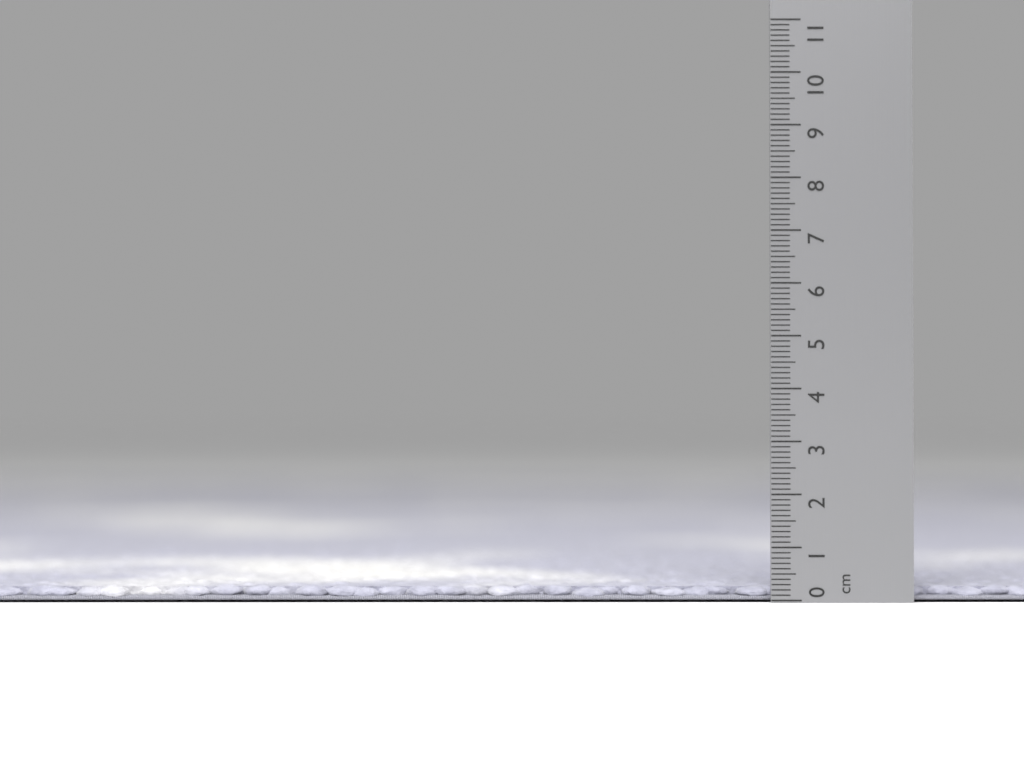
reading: 0.3 cm
